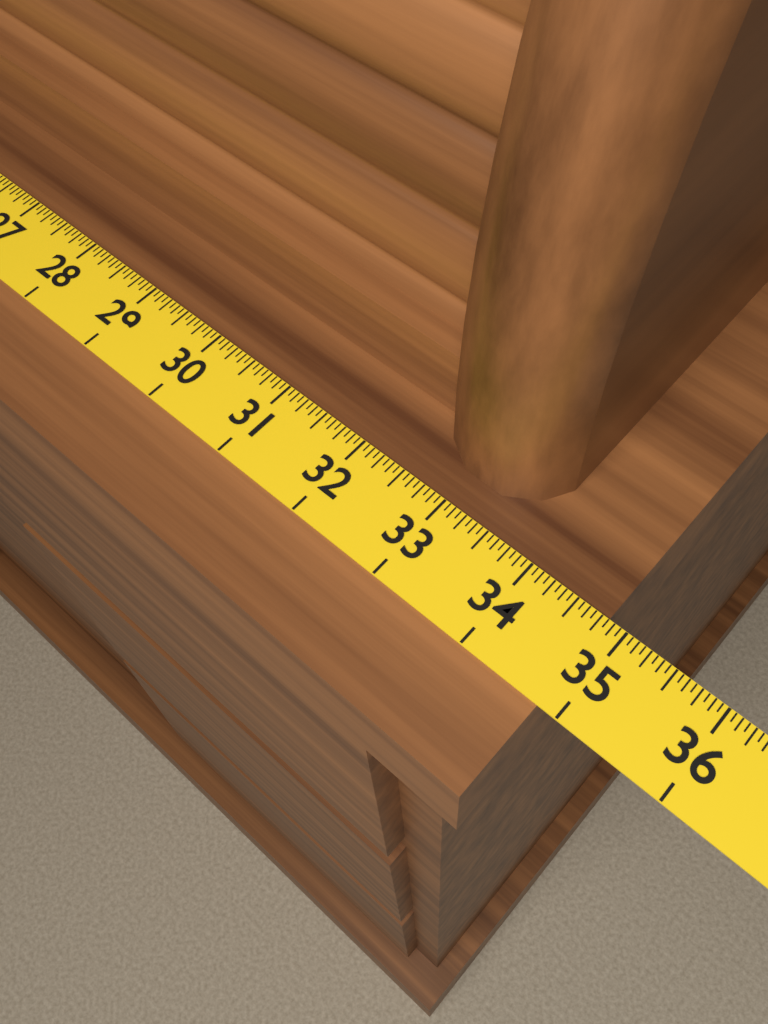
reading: 34.8125 (no unit)
